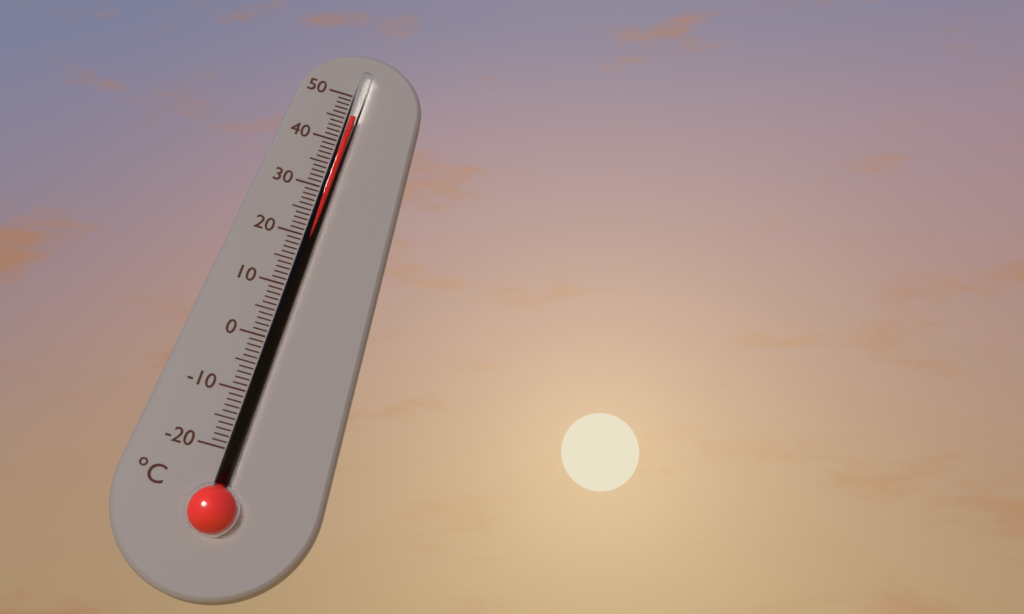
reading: 45 °C
